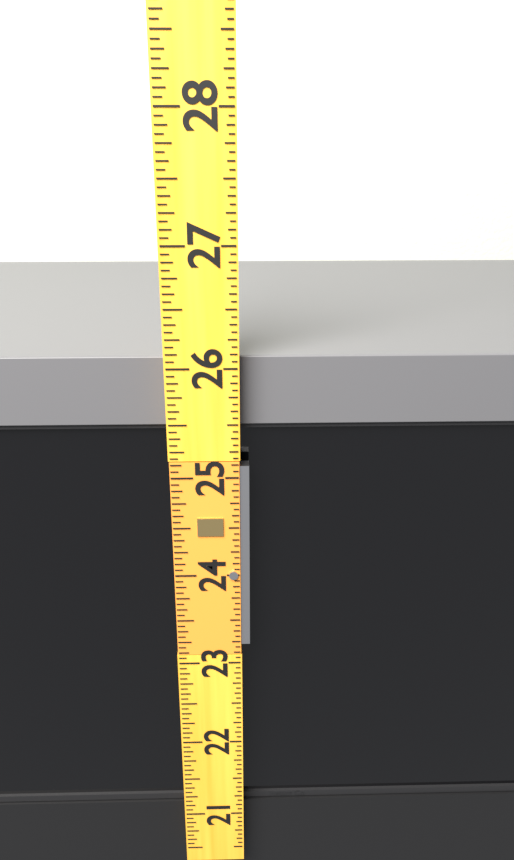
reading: 26.0625 (no unit)
